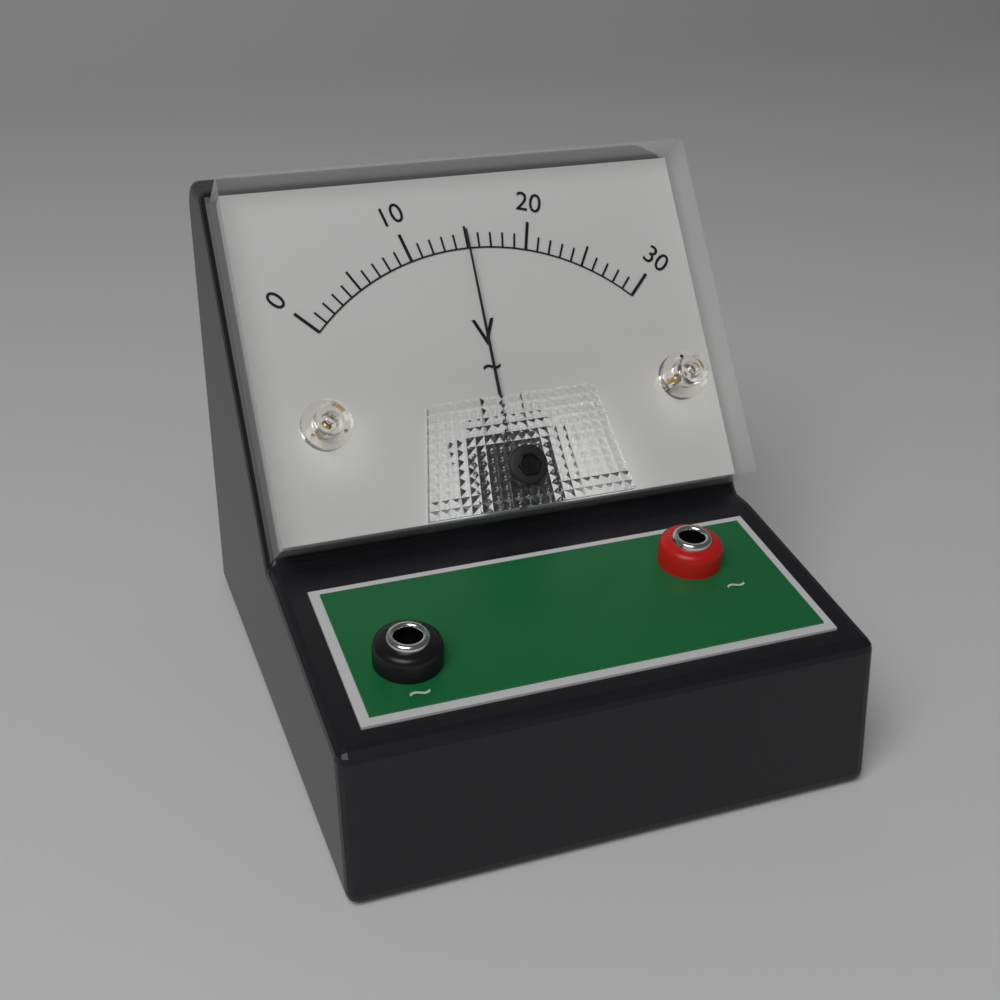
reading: 15 V
